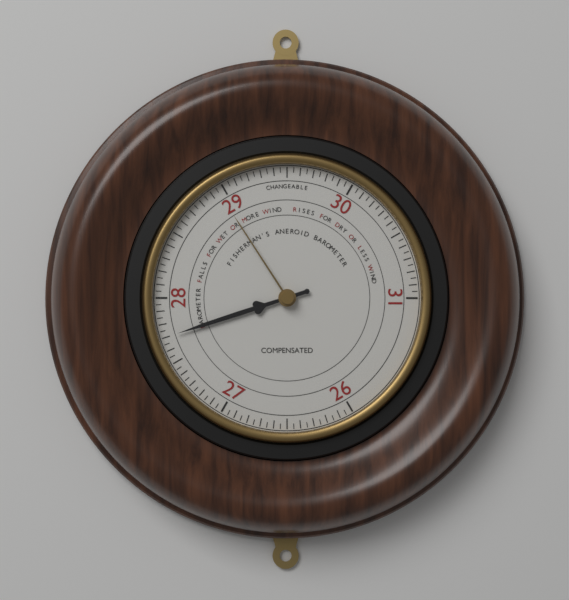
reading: 27.70 (no unit)
